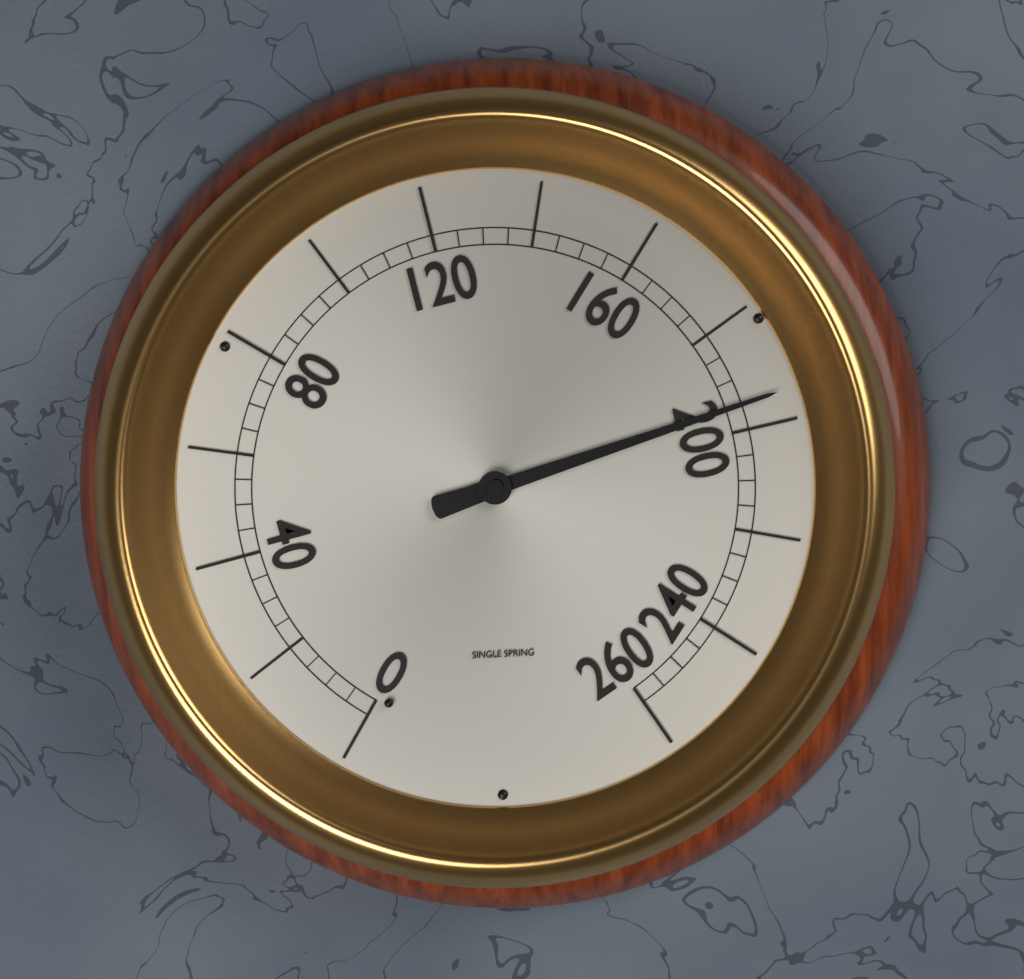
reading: 195 (no unit)
